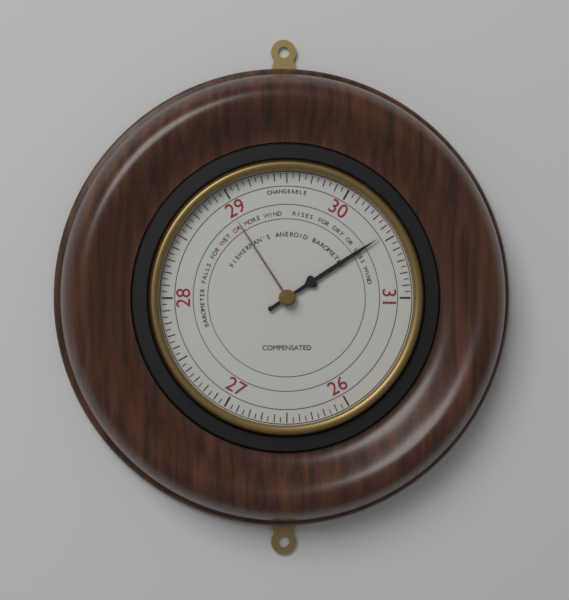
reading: 30.45 (no unit)
